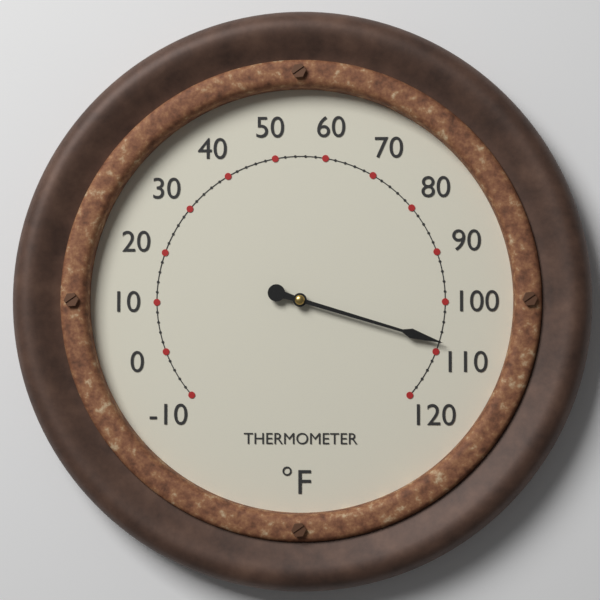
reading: 108 °F
